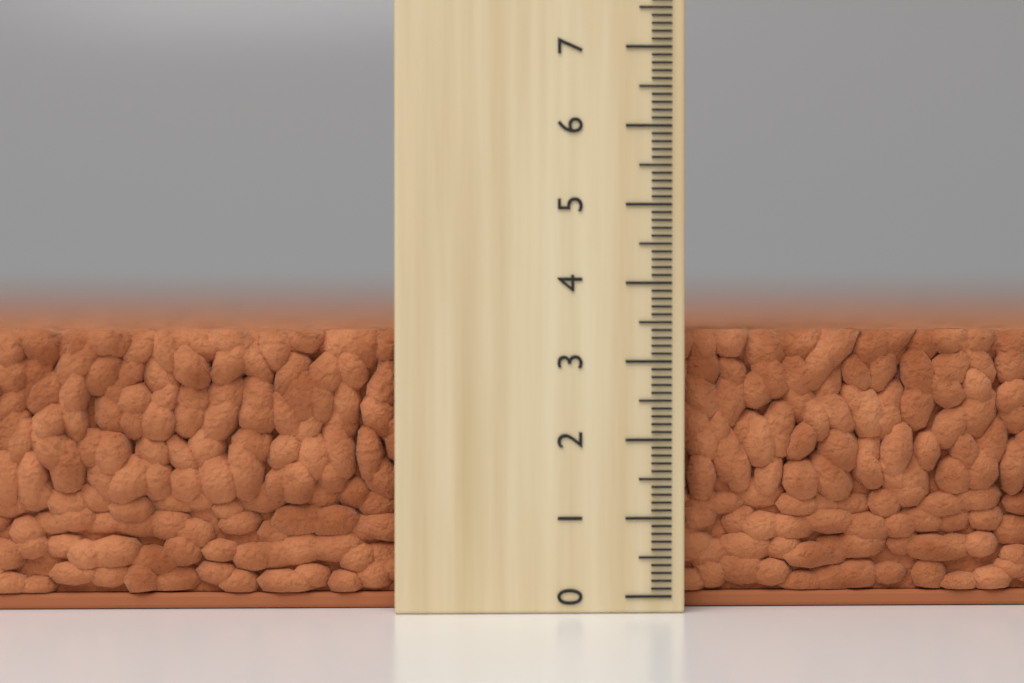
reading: 3.4 (no unit)
